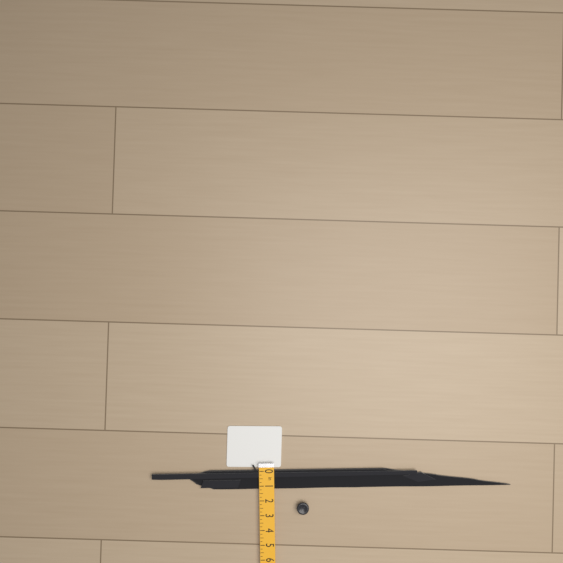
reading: 1.25 in
